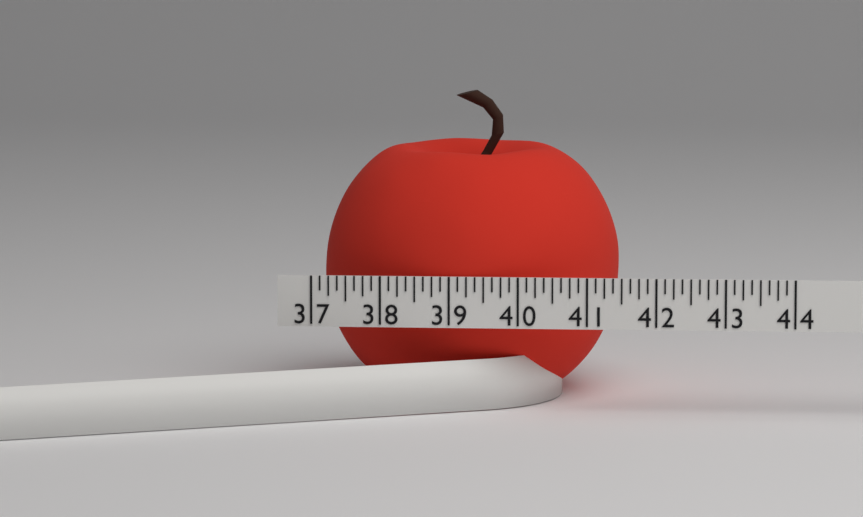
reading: 41.375 (no unit)
